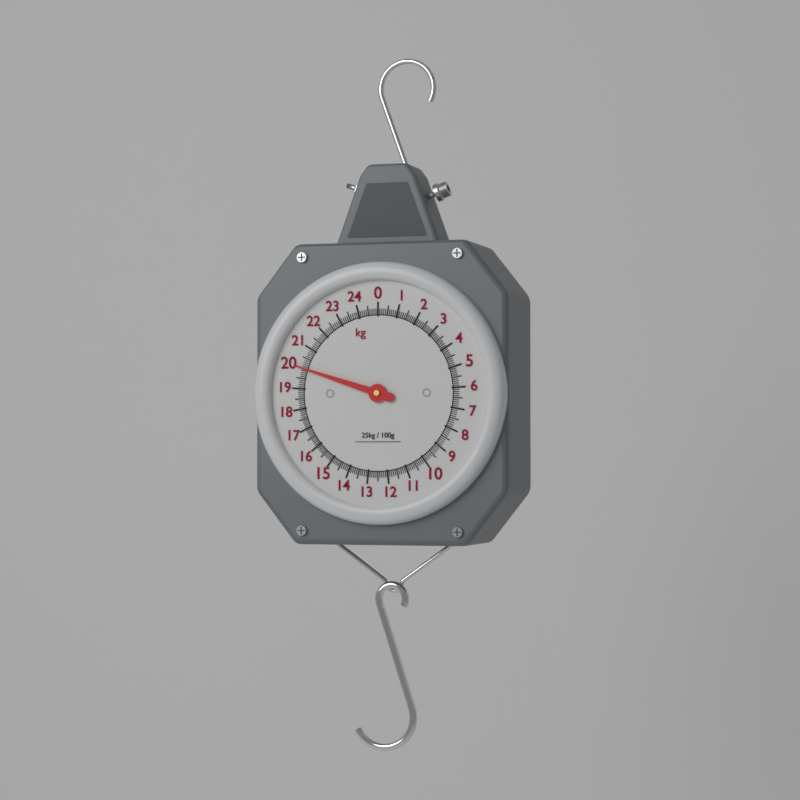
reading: 20.0 kg
